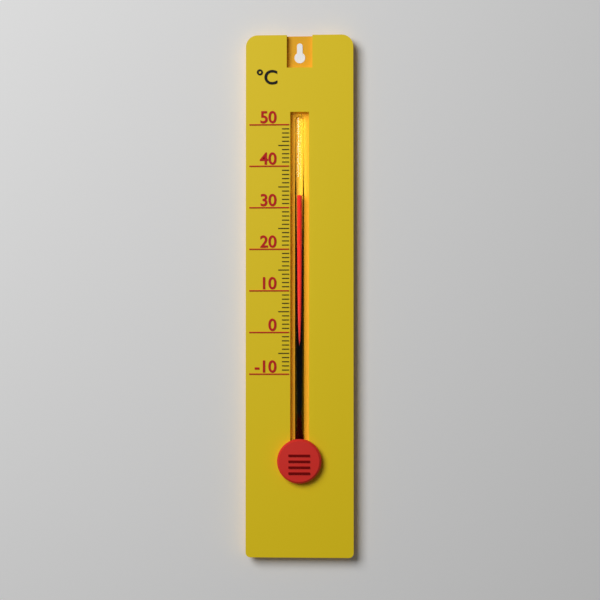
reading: 33 °C
